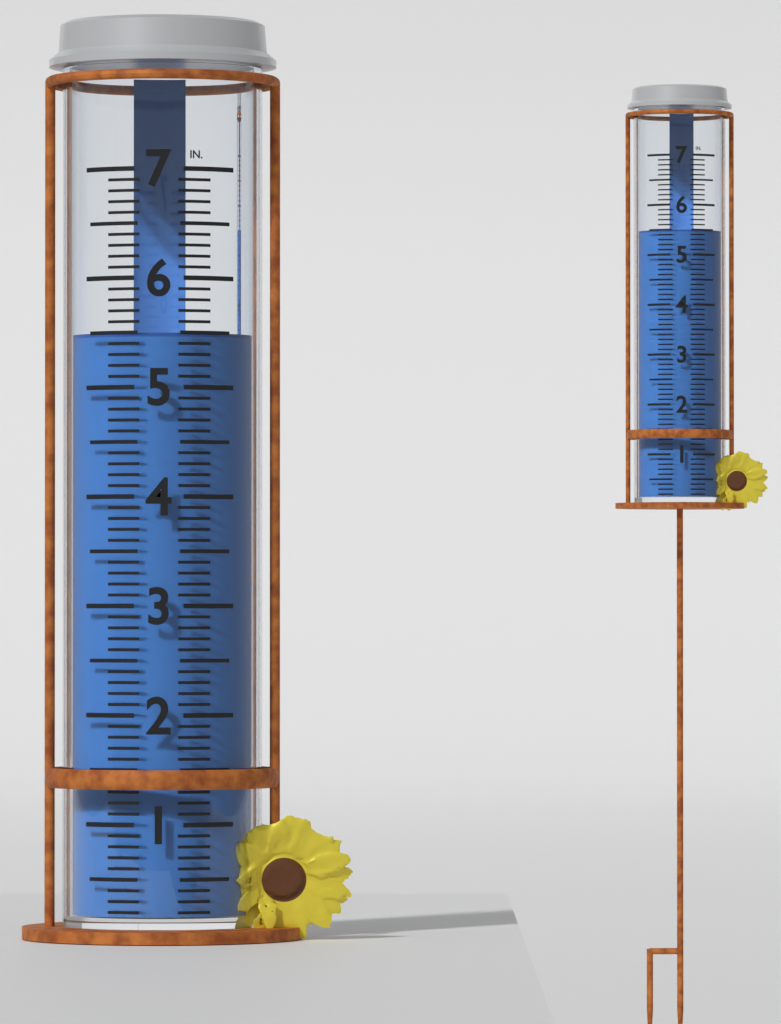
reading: 5.5 in
